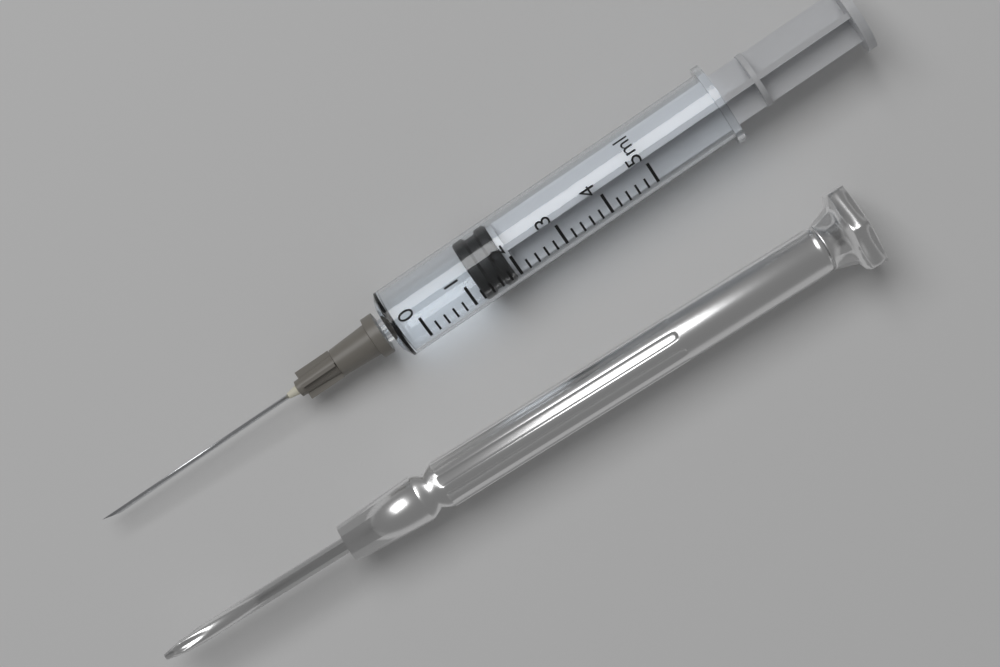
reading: 1.2 ml
